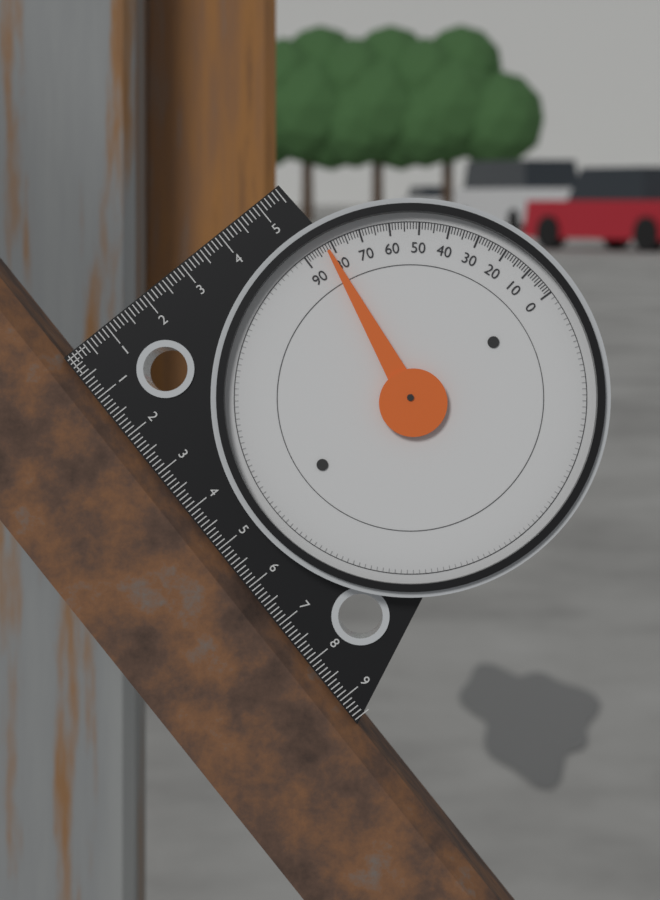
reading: 82 (no unit)
